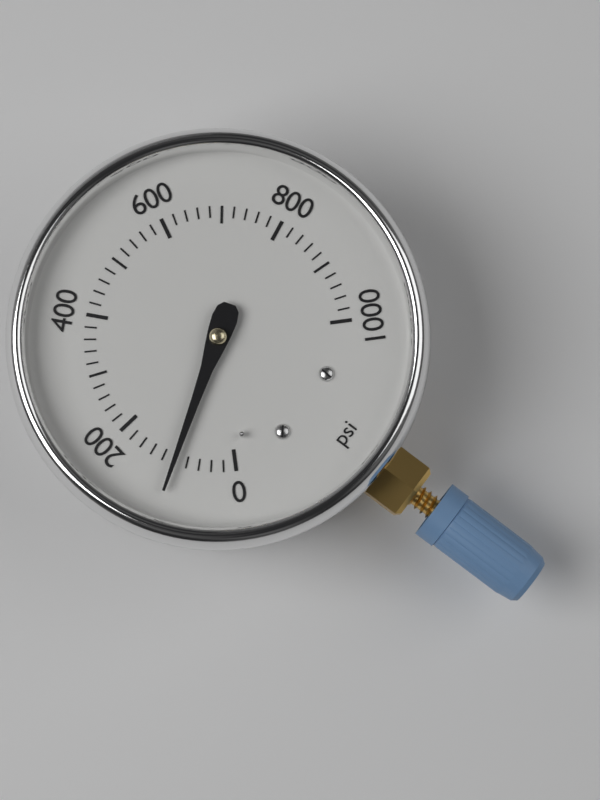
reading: 100 psi
